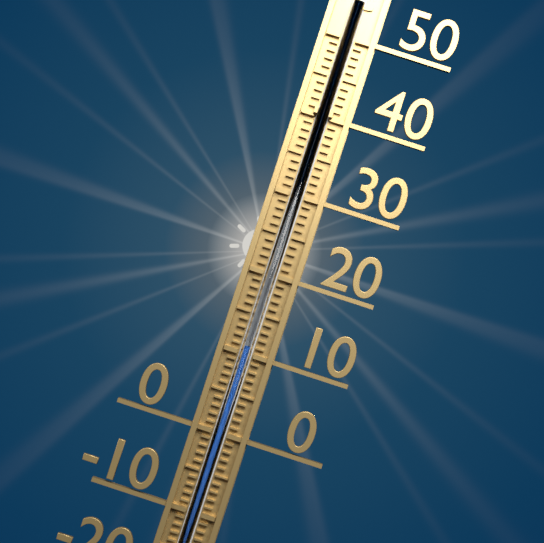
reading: 11 °C
